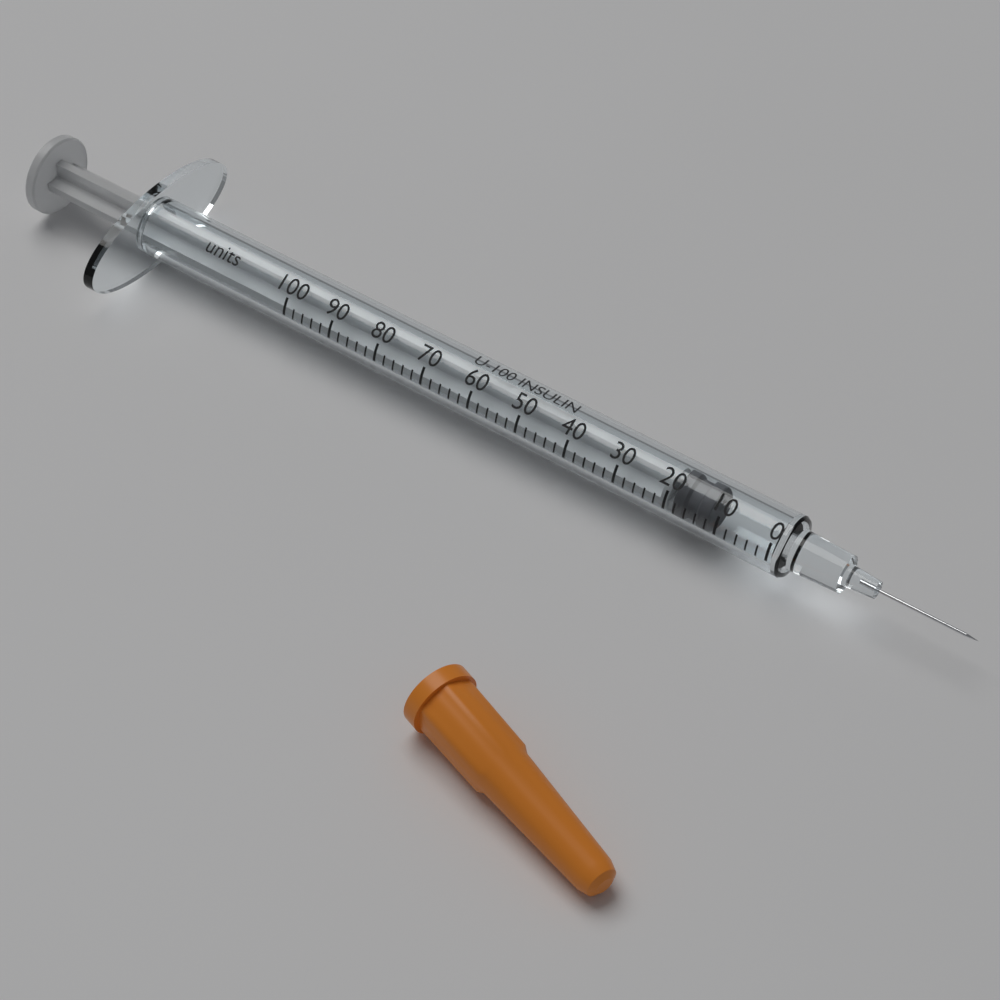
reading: 12 units
